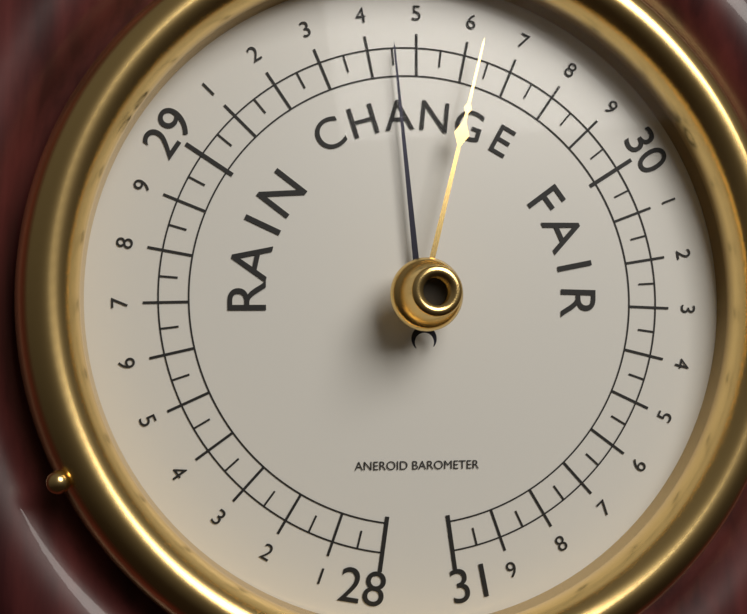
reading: 29.45 (no unit)
